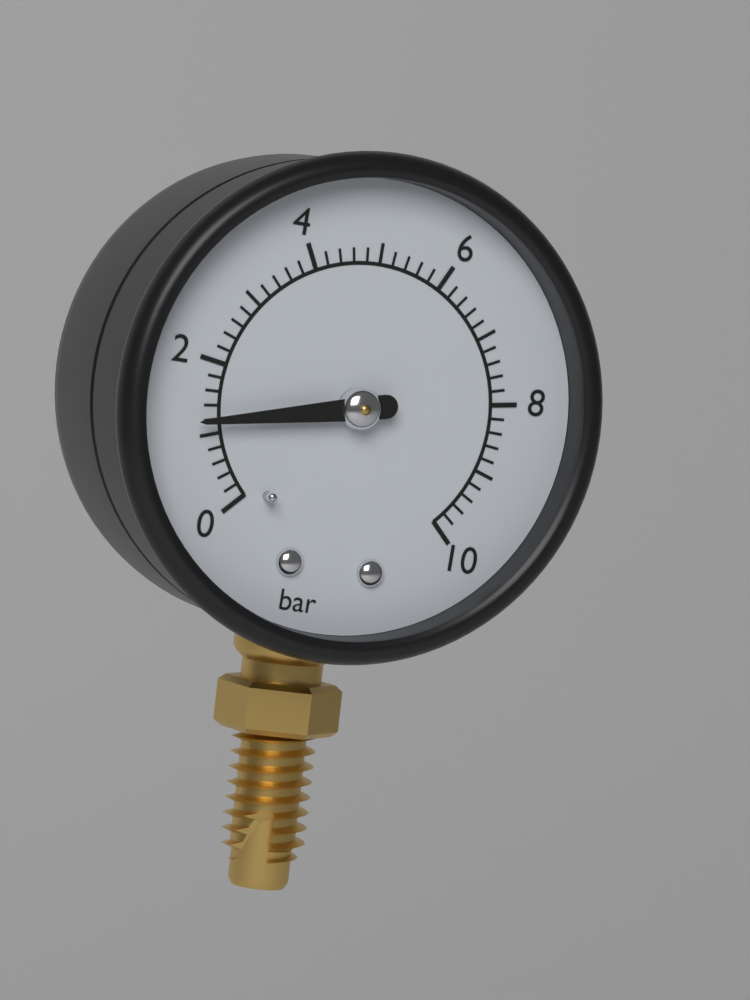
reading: 1.2 bar
